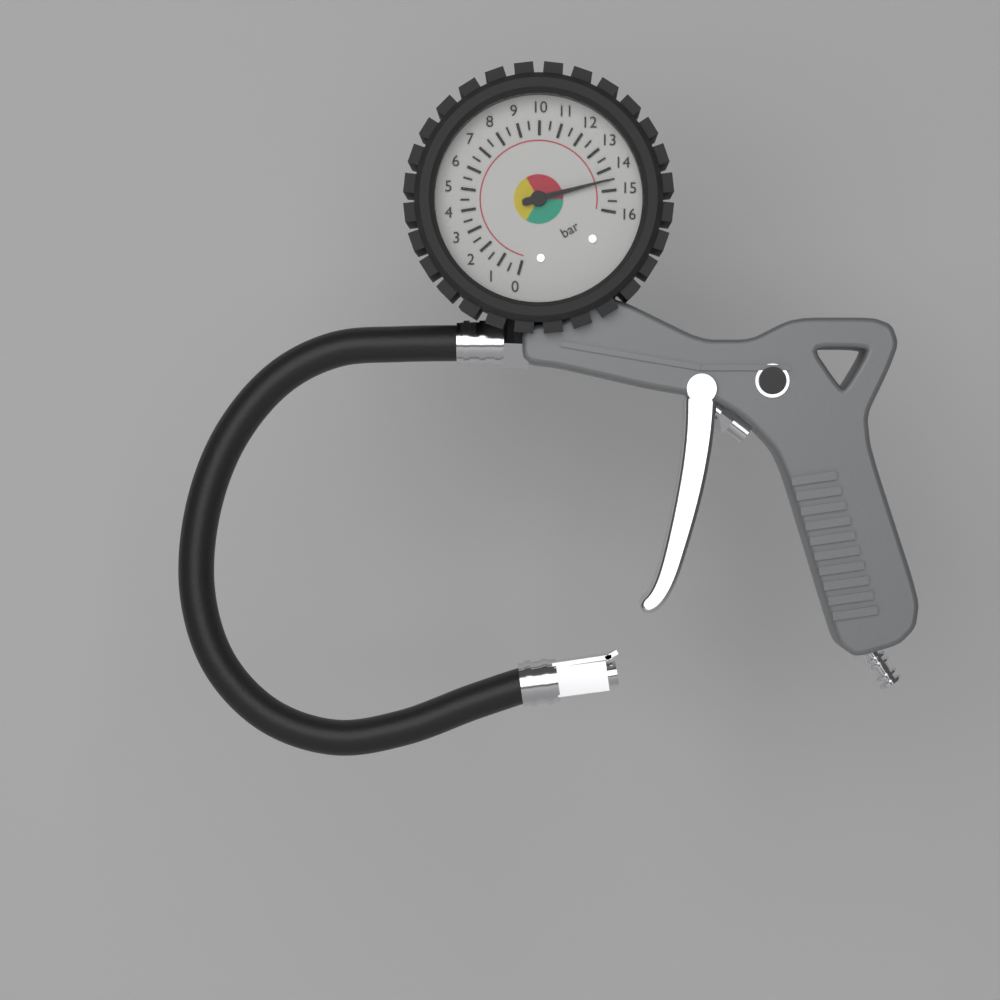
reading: 14.5 bar
